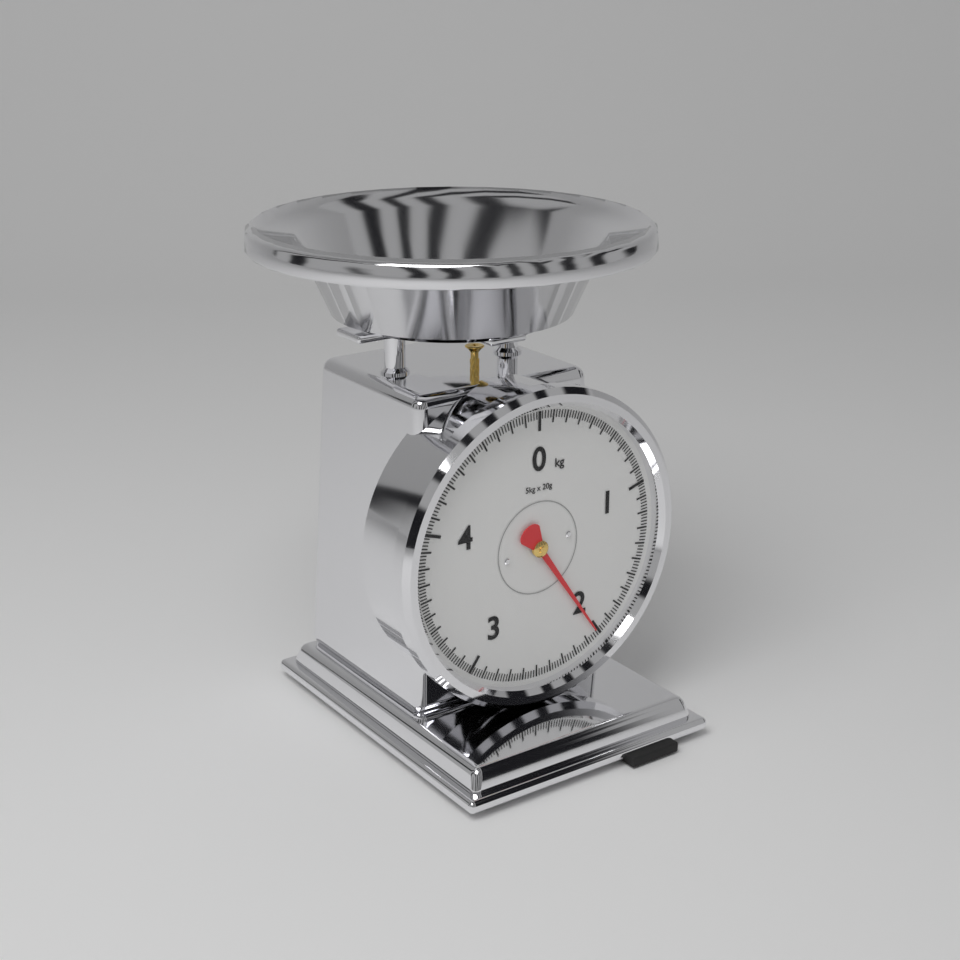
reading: 2.02 kg
